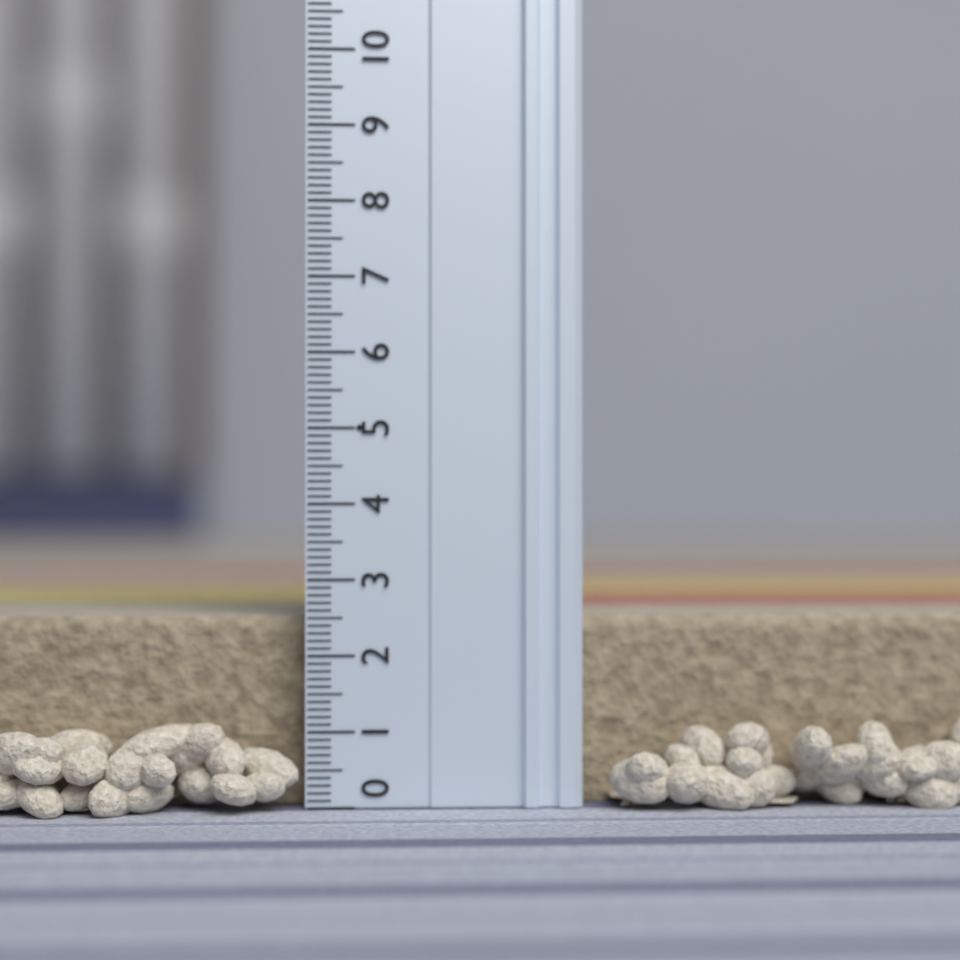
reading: 2.5 (no unit)
